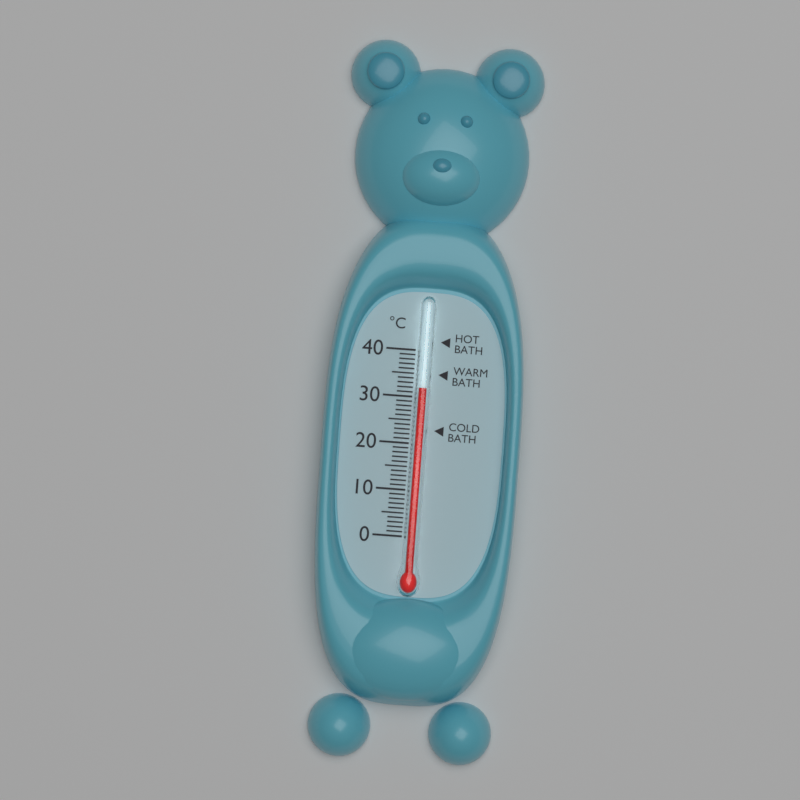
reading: 32 °C
